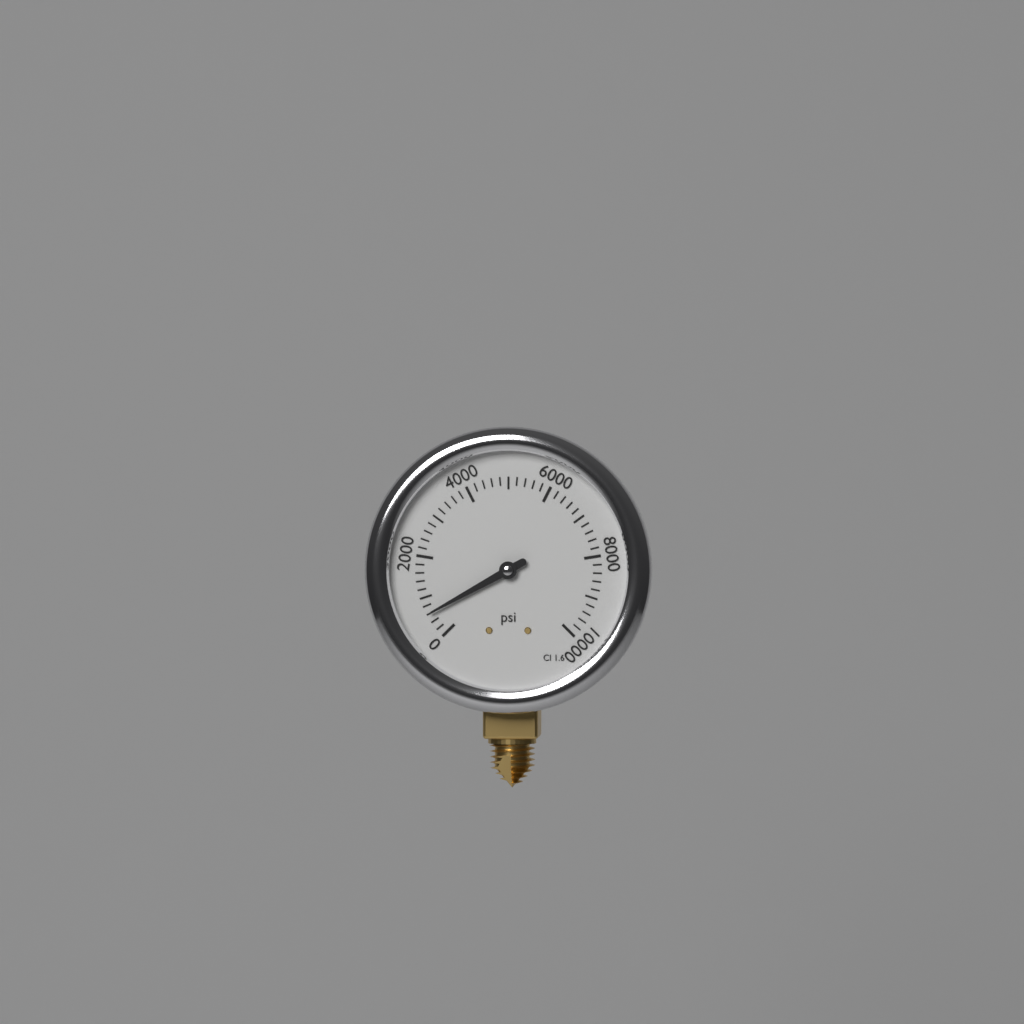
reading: 600 psi
